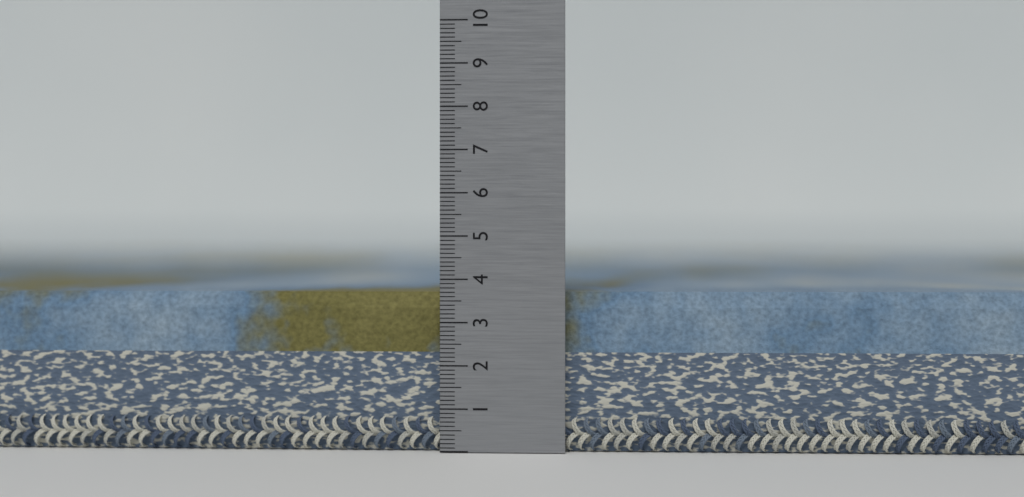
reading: 3.7 (no unit)
